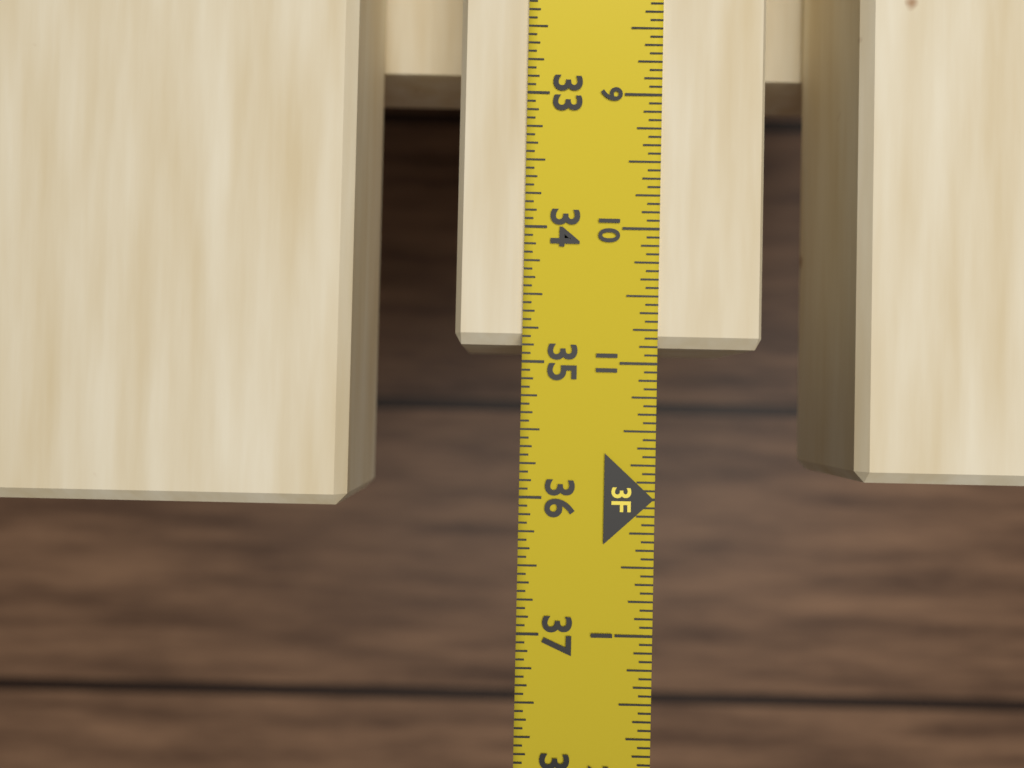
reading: 34.8750 in
